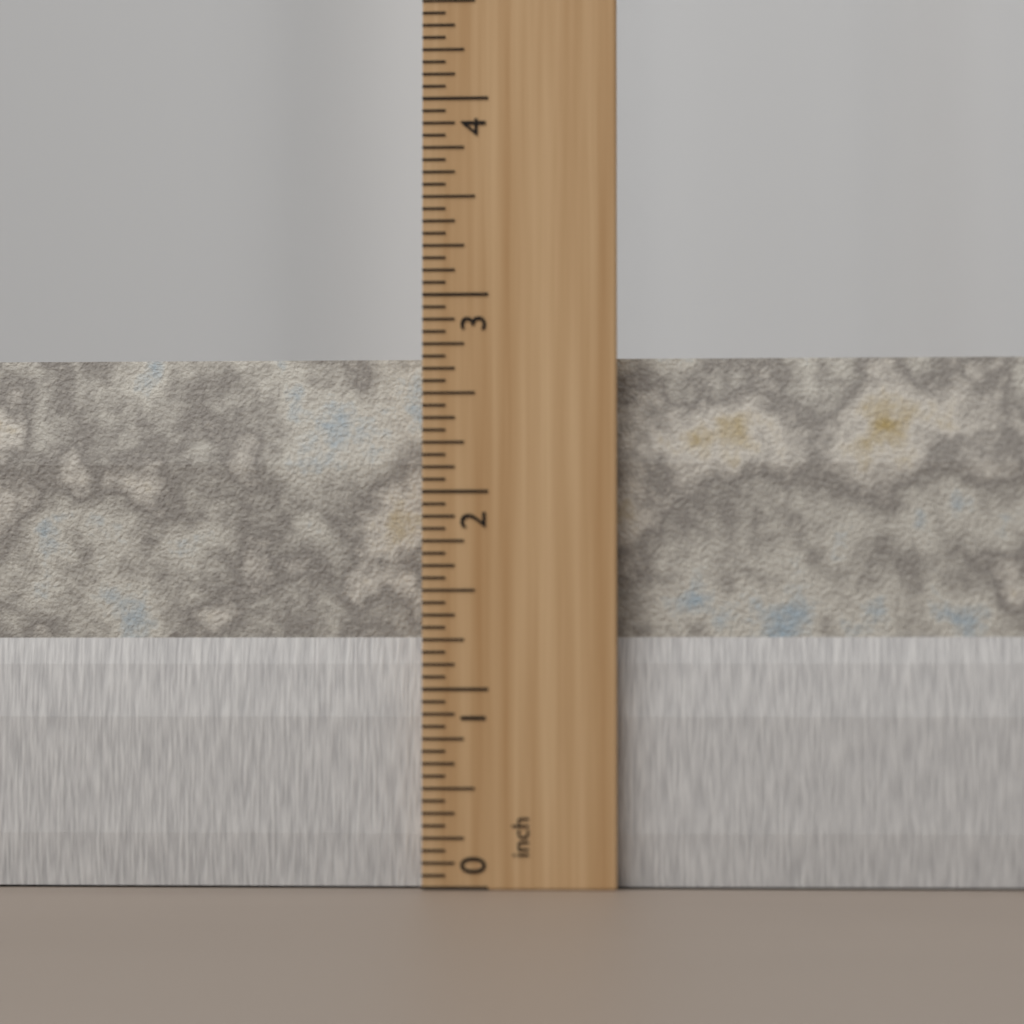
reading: 2.6875 inch
